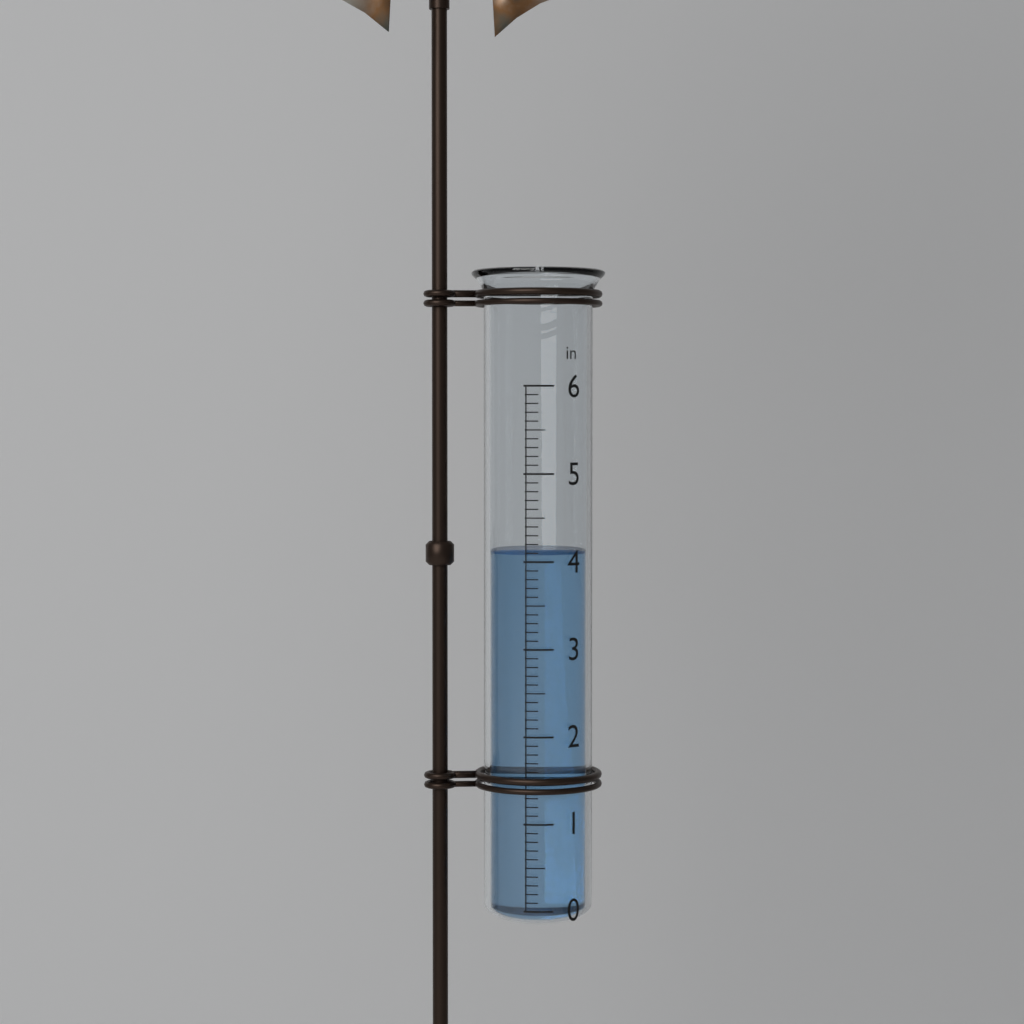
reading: 4.1 in
